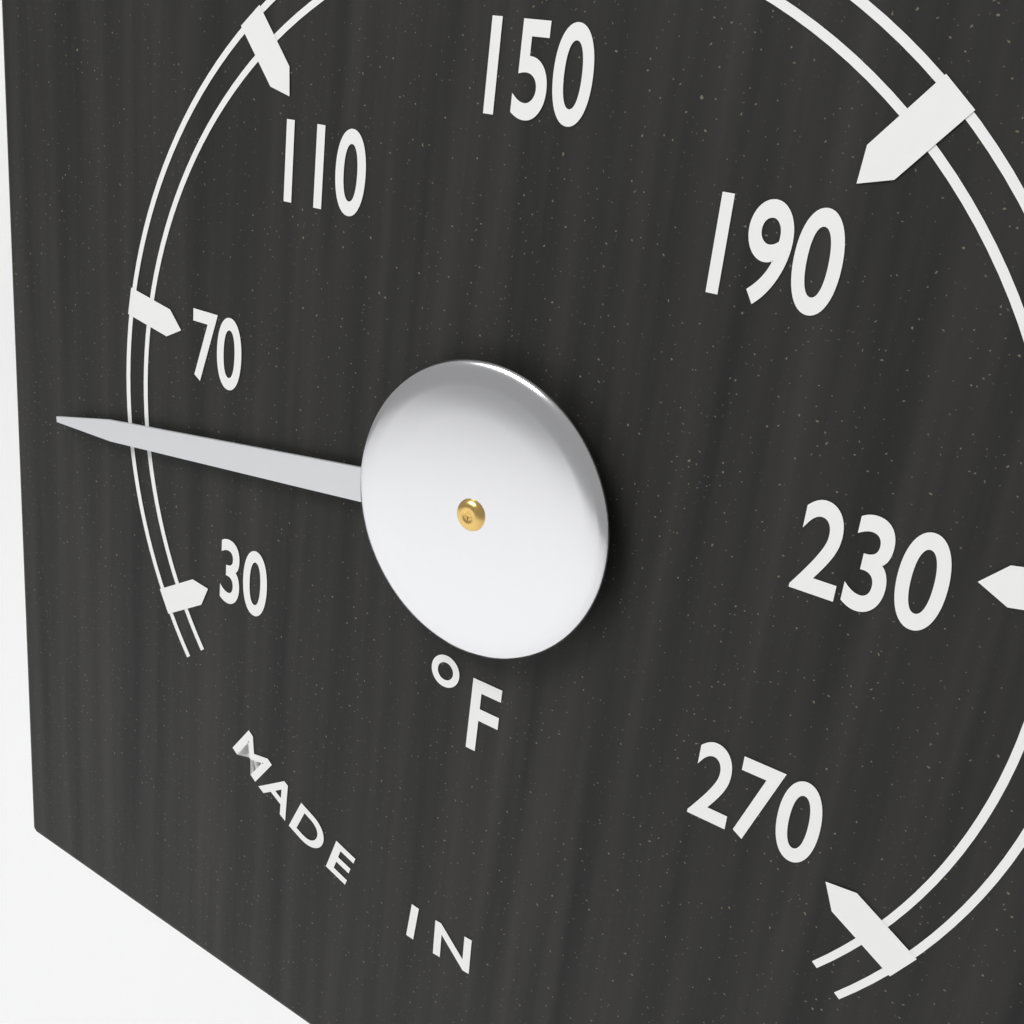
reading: 53 °F
